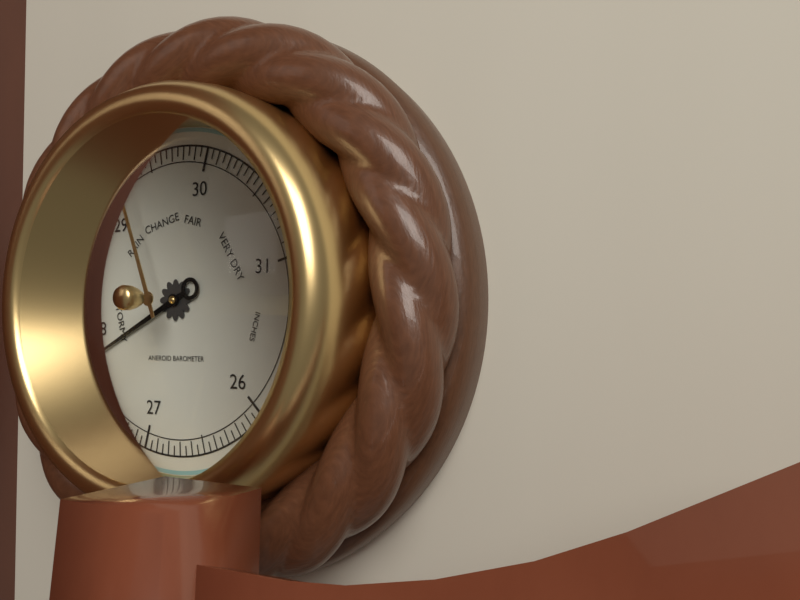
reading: 27.80 inHg
